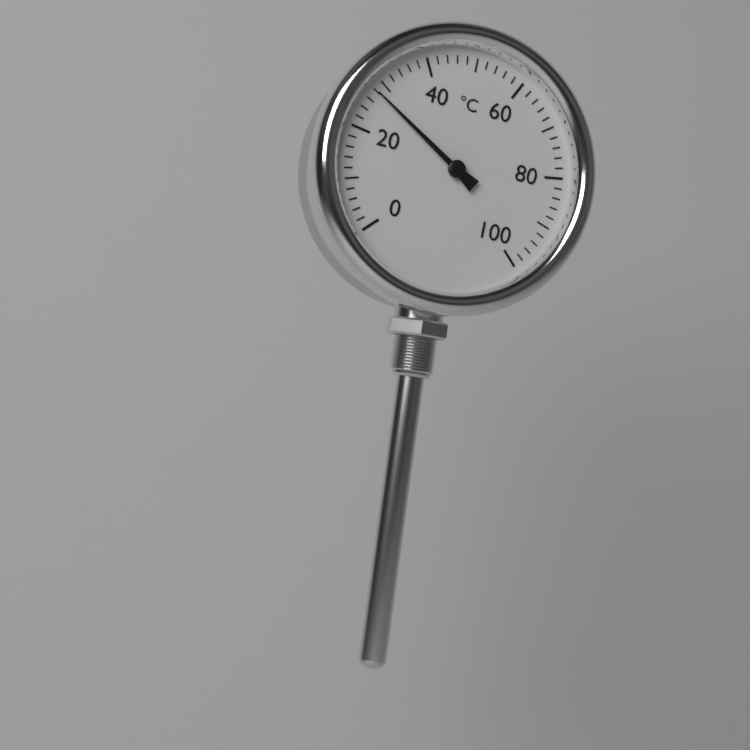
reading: 28 °C
